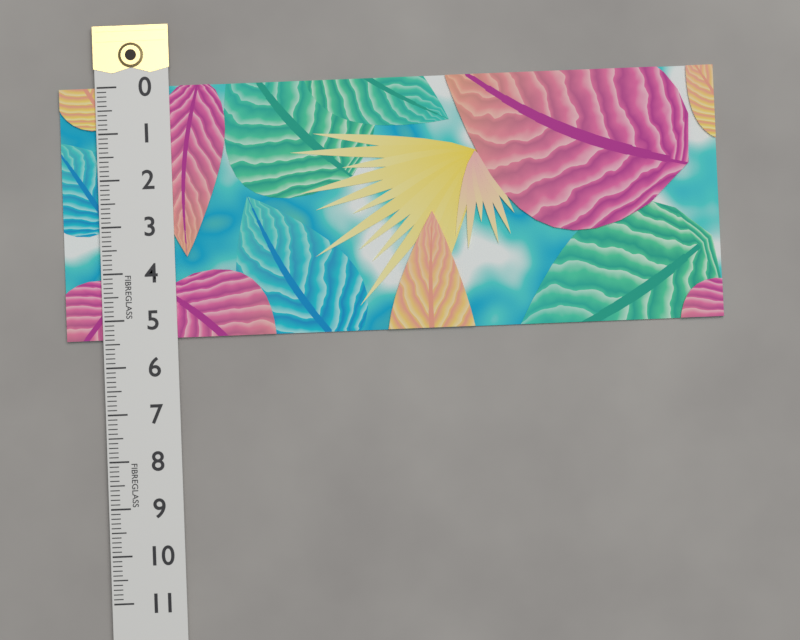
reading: 5.4 (no unit)
